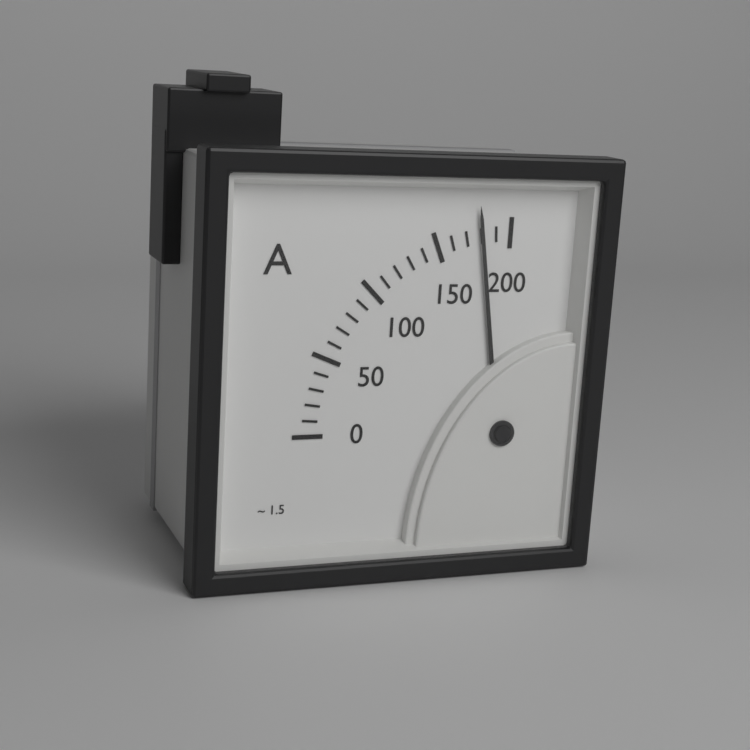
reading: 180 A
